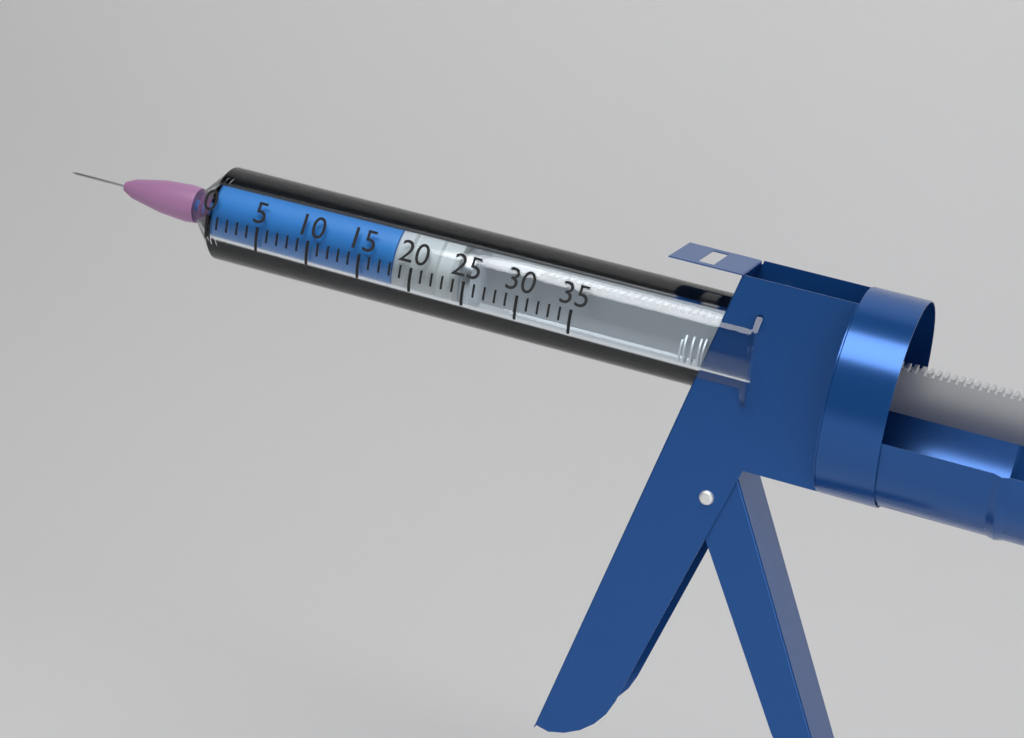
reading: 18 (no unit)
